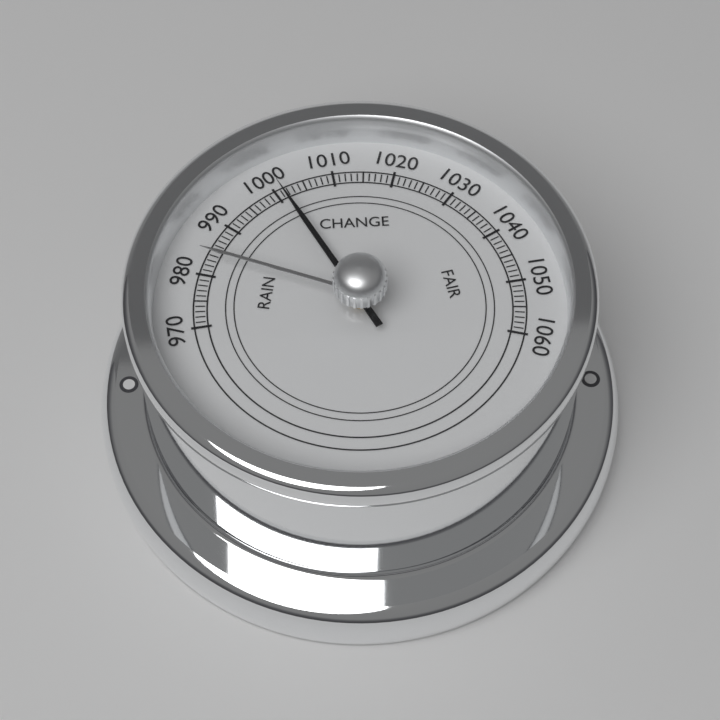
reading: 1001 (no unit)
